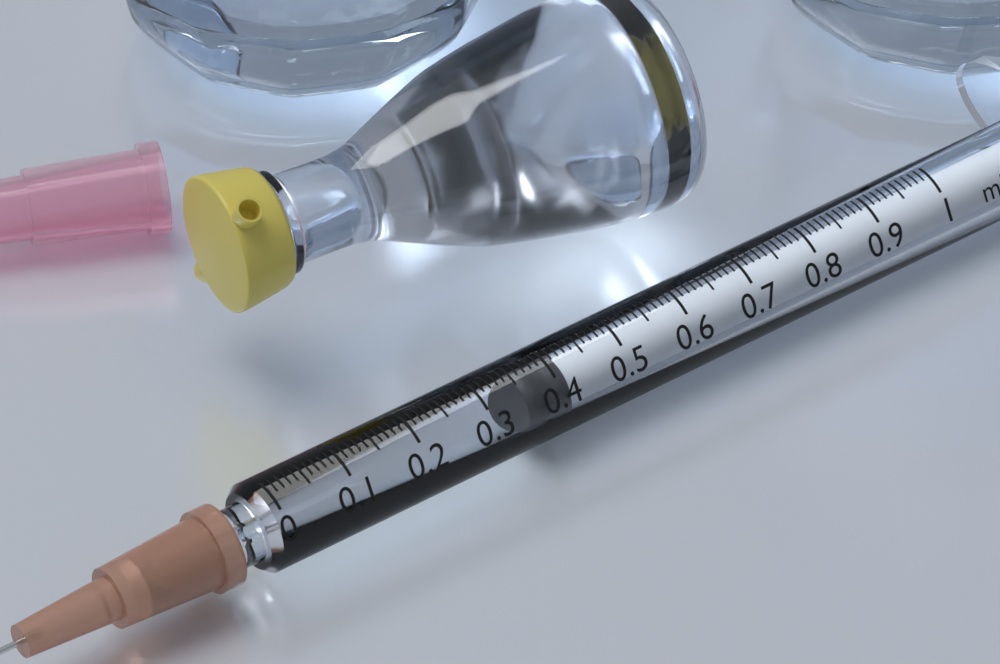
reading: 0.36 ml
